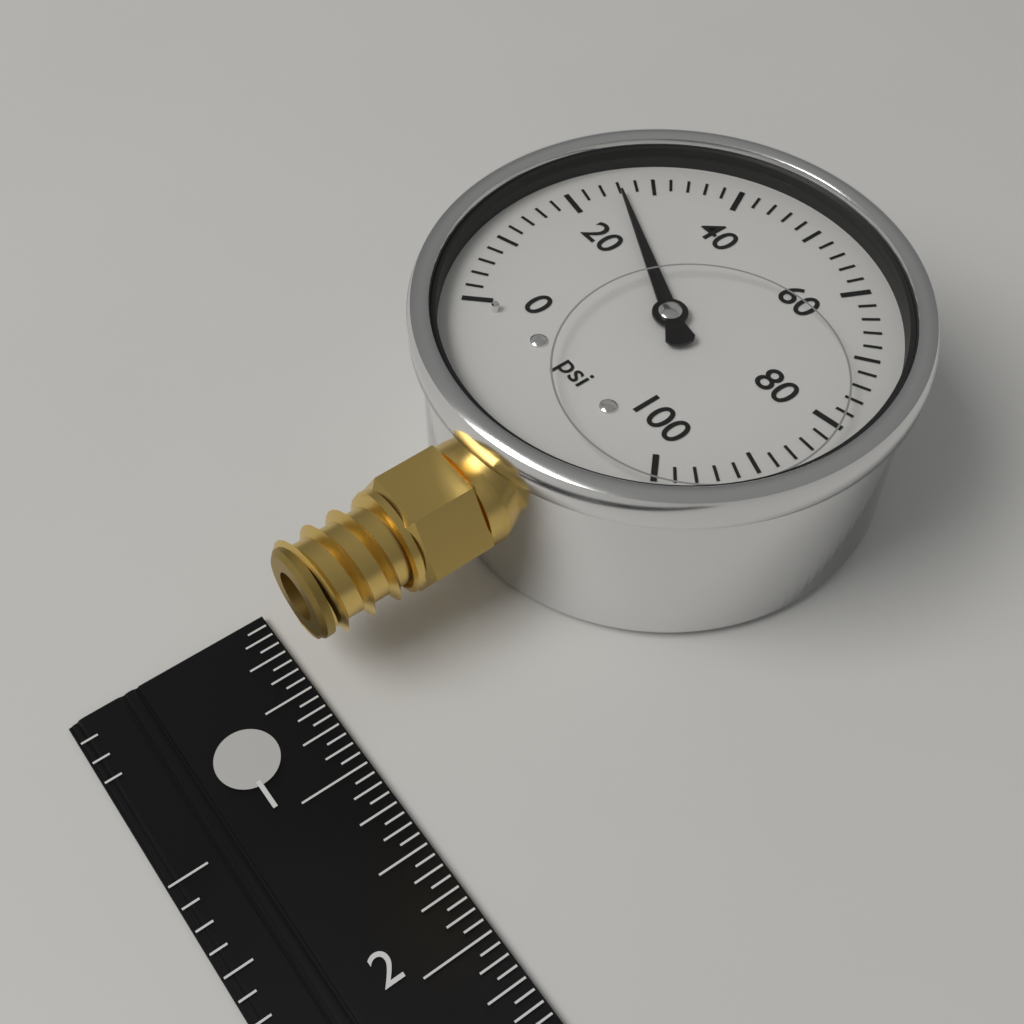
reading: 26 psi
